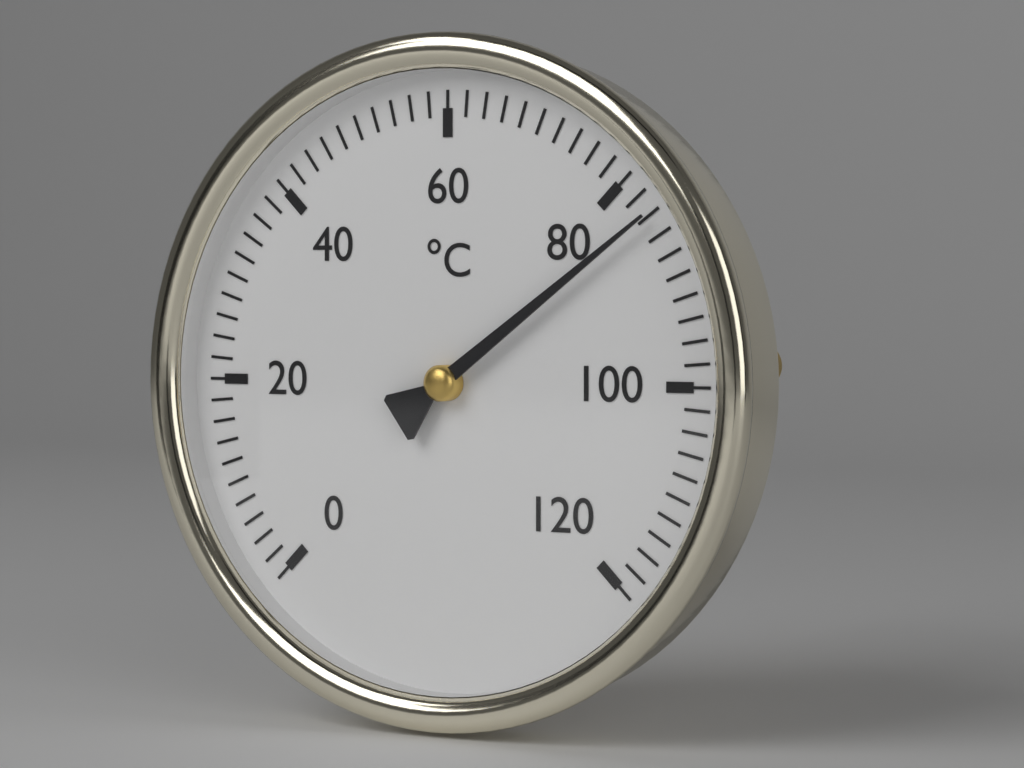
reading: 84 °C
